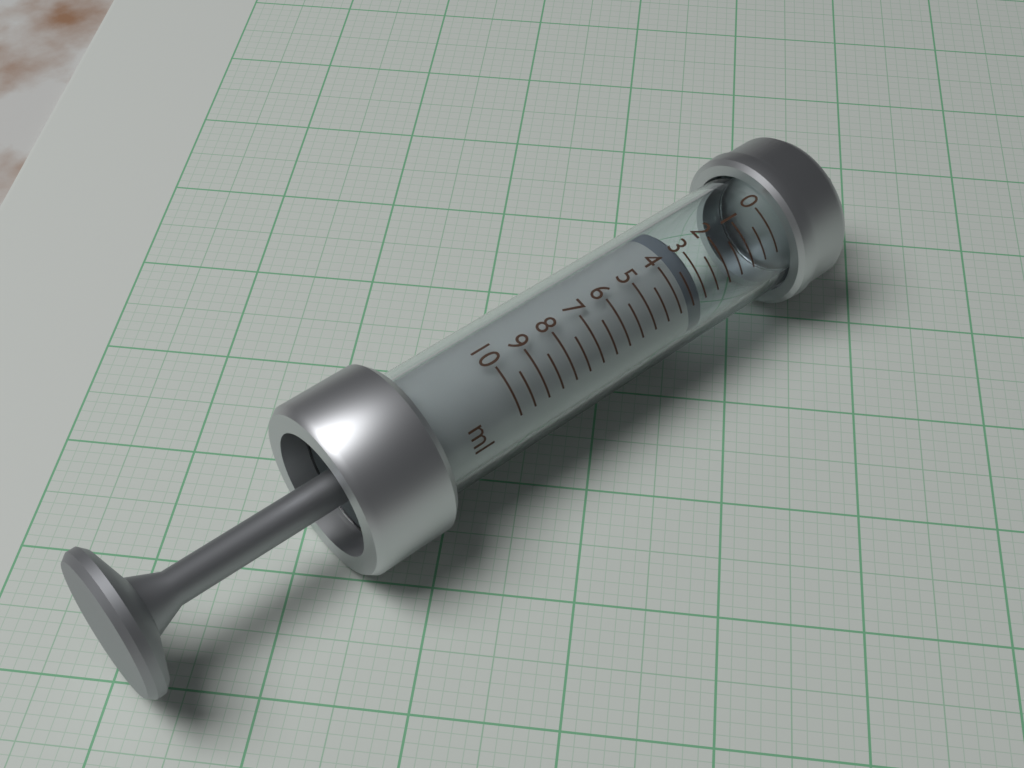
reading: 3.0 ml
